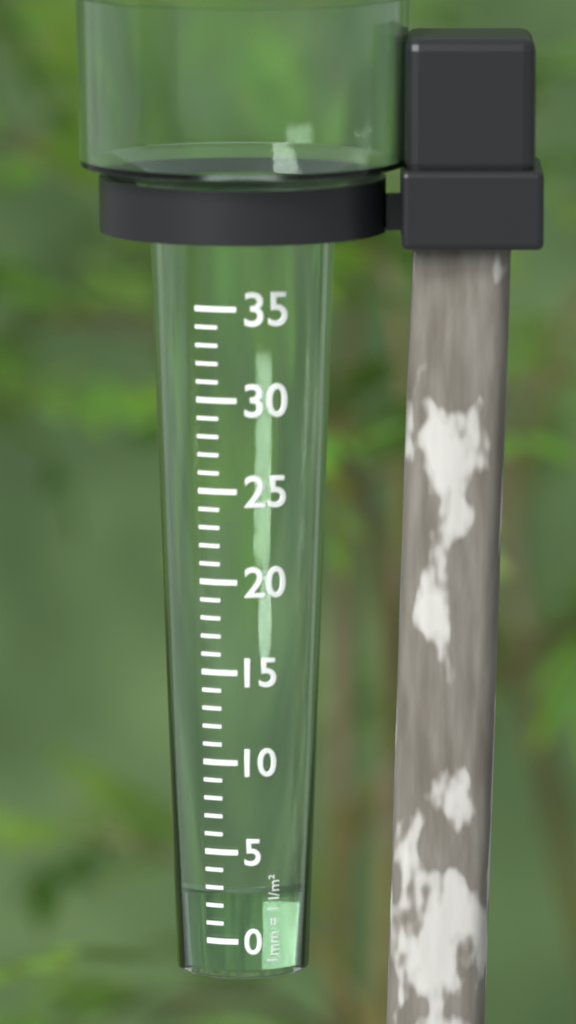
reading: 3 mm
